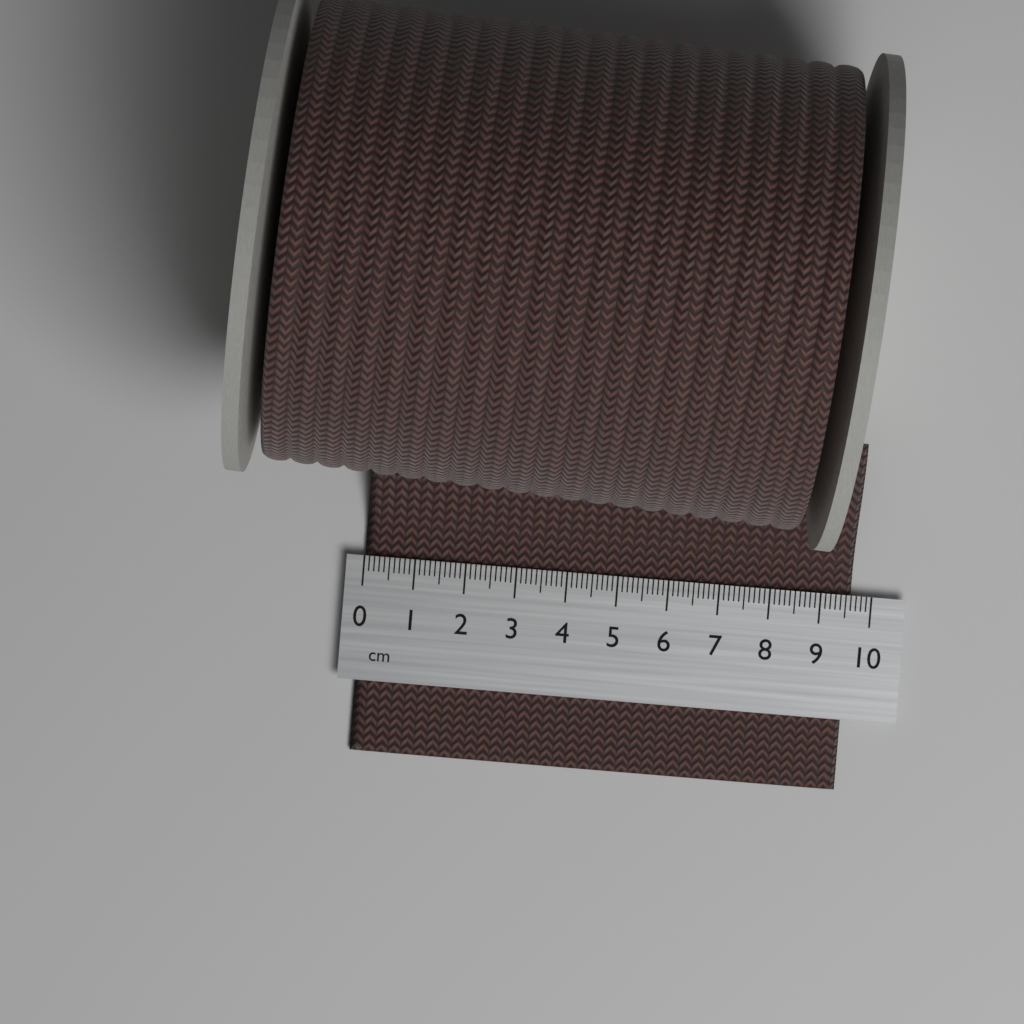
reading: 9.6 cm
